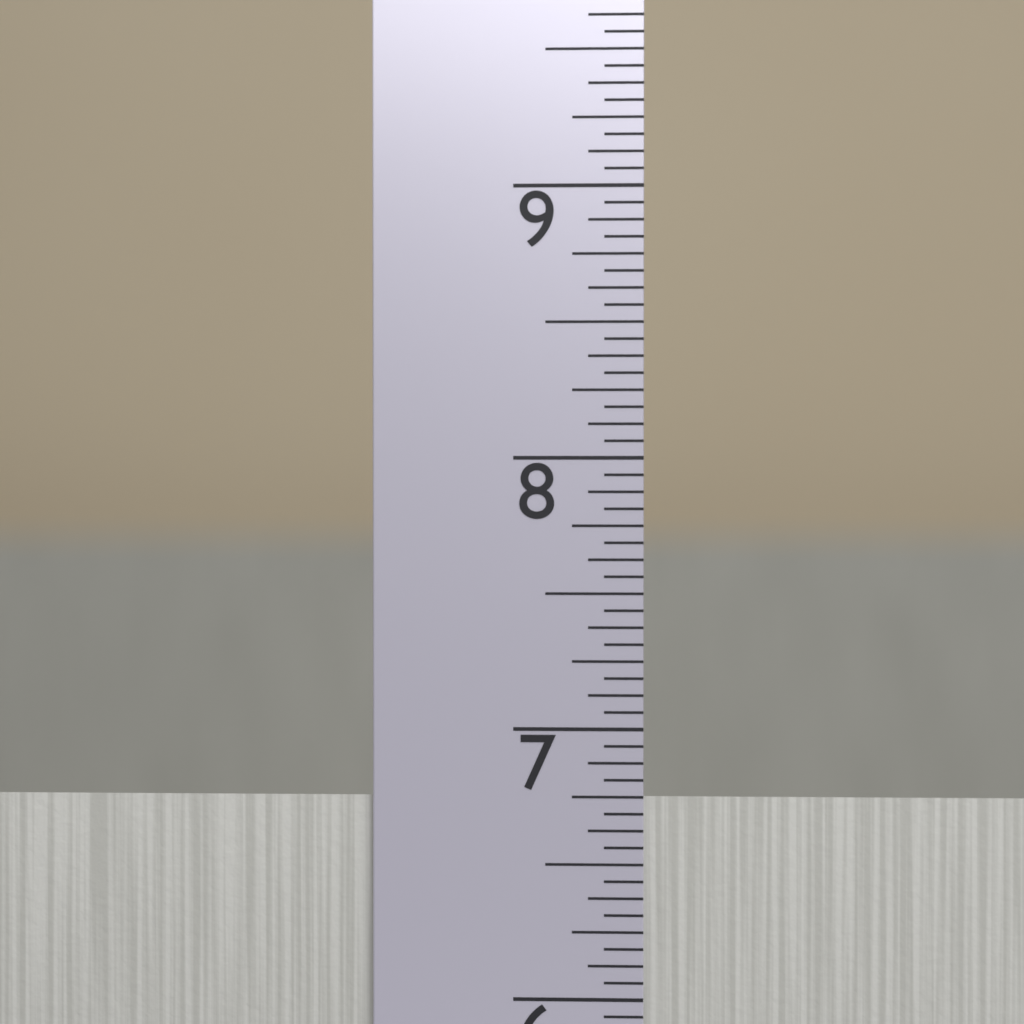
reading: 6.7500 in
